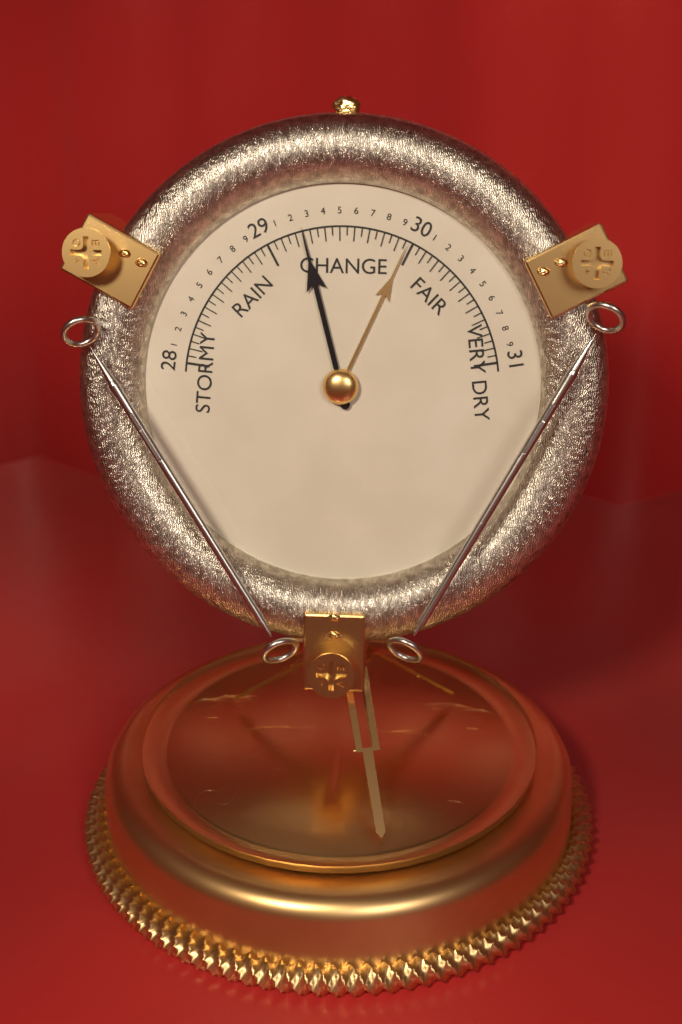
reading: 29.25 (no unit)
